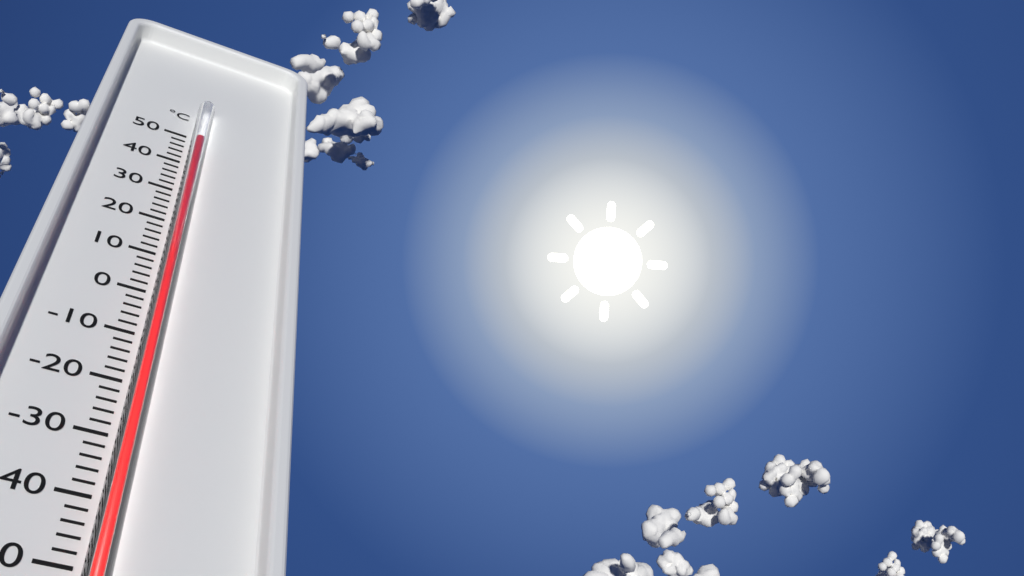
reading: 46 °C
